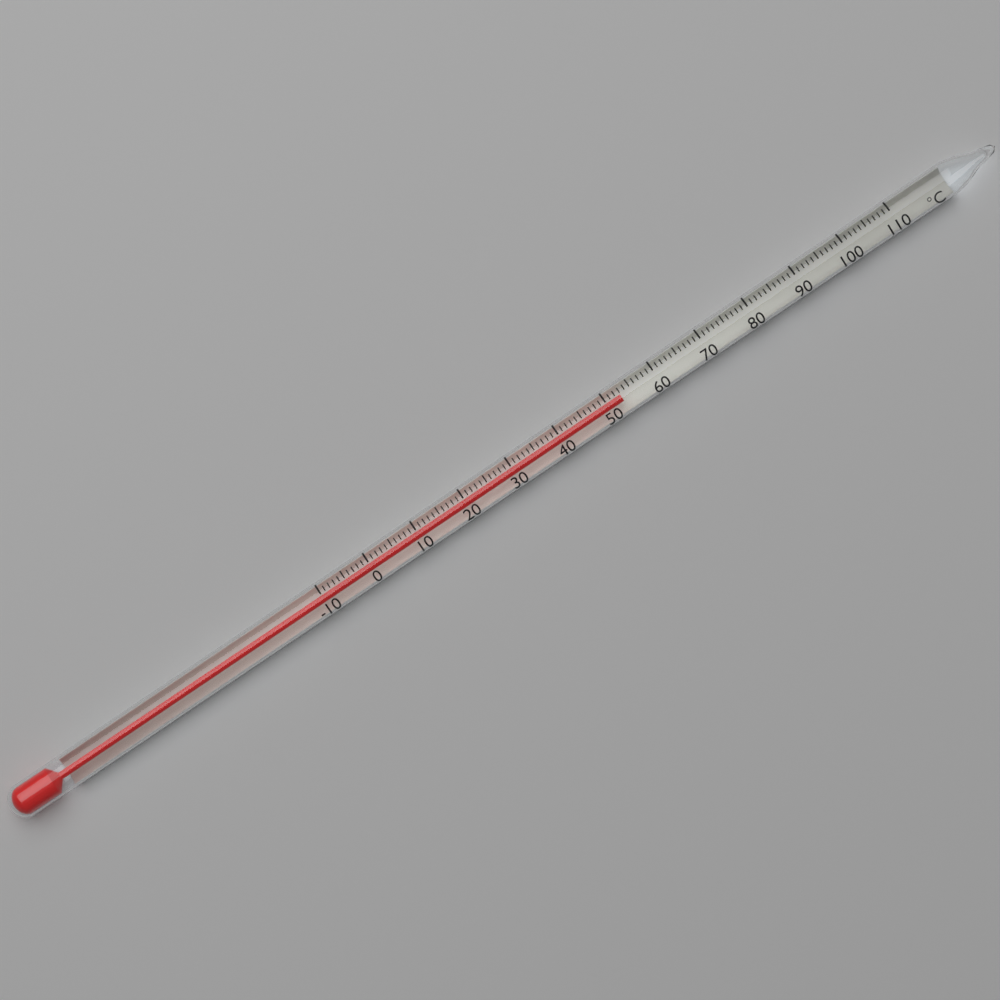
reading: 53 °C
